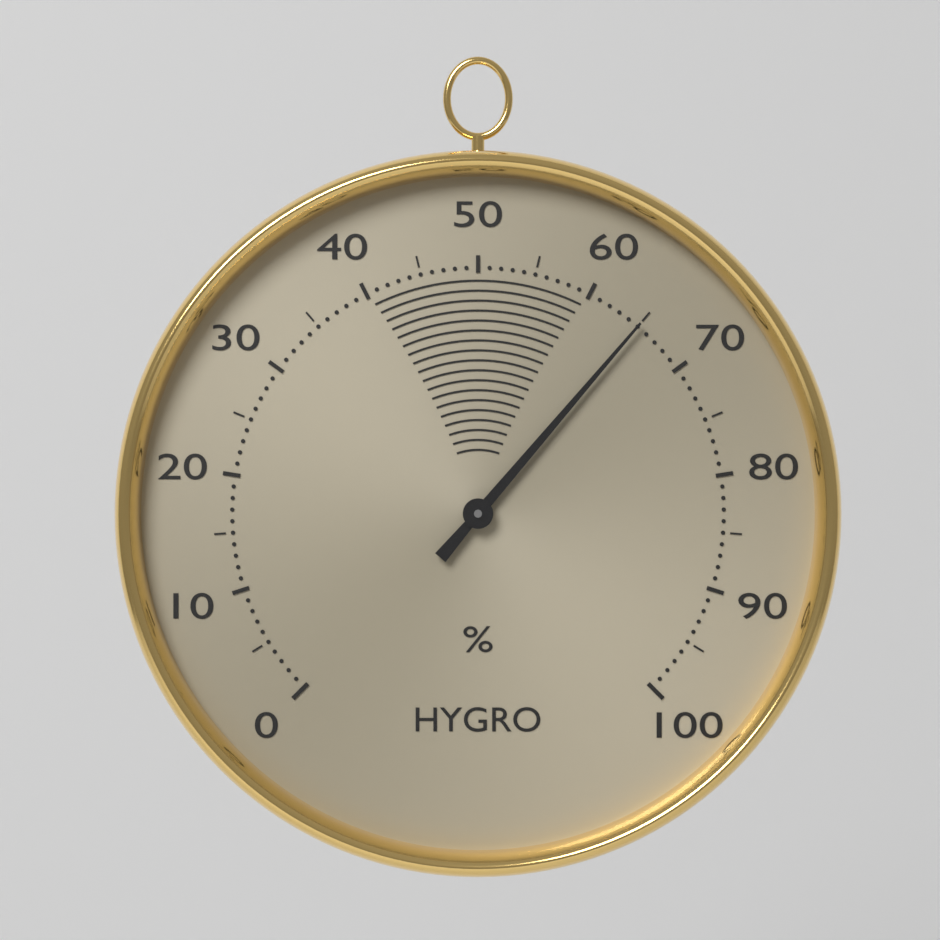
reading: 65 %
